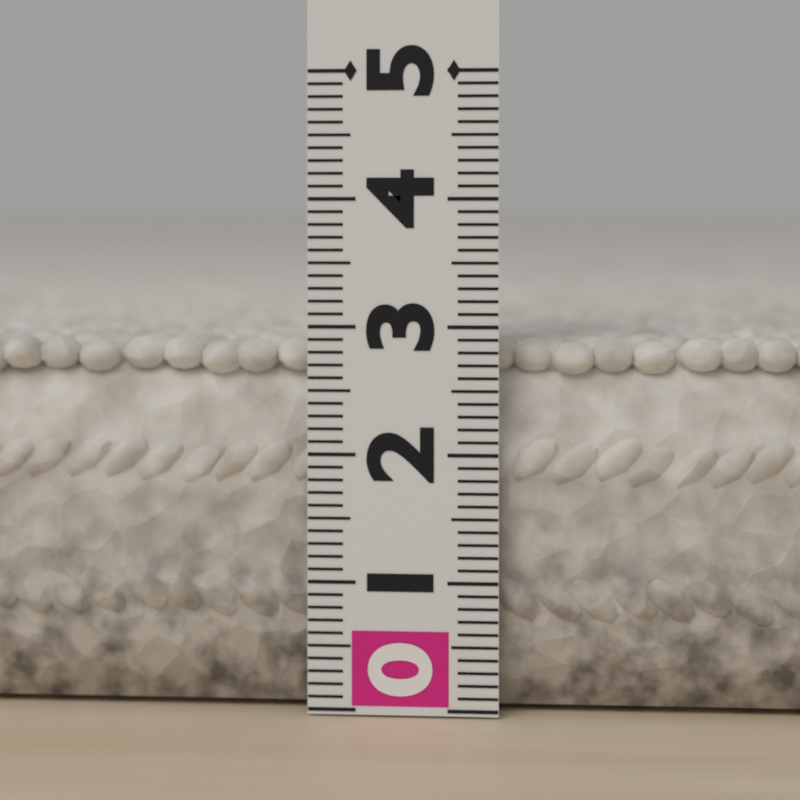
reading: 2.9 (no unit)
